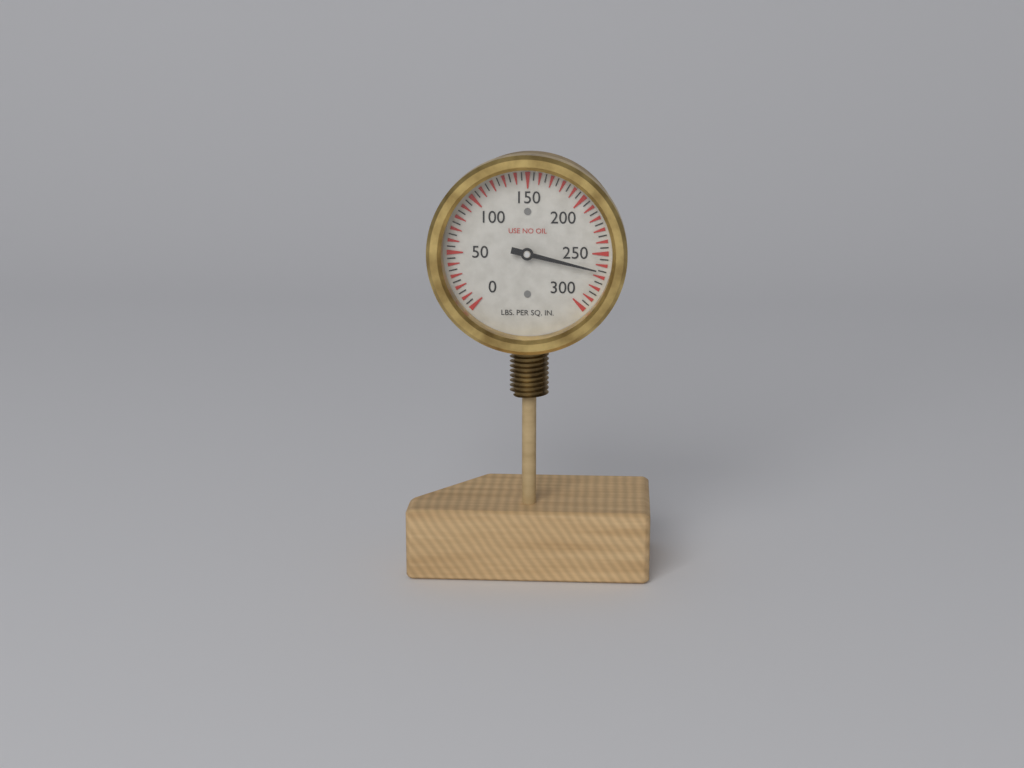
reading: 265 psi
